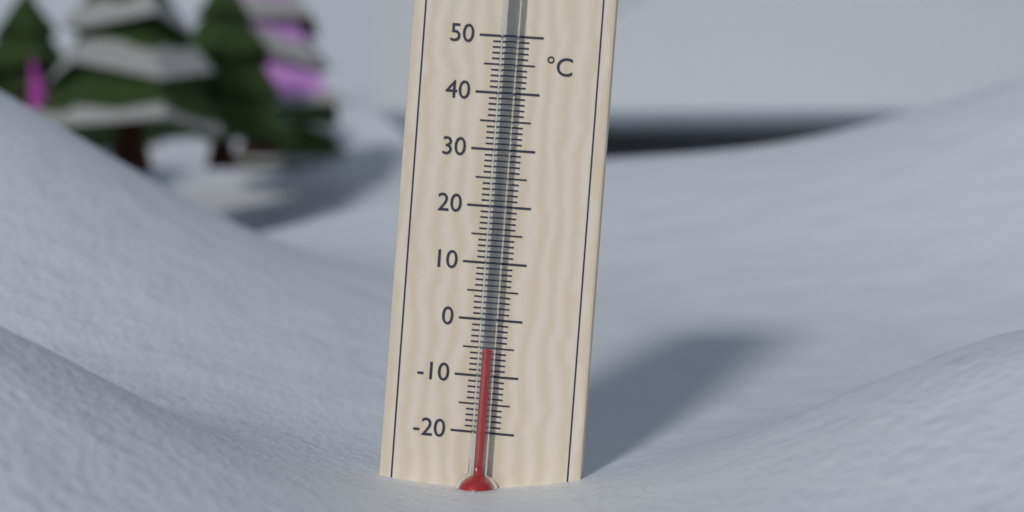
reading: -5 °C
